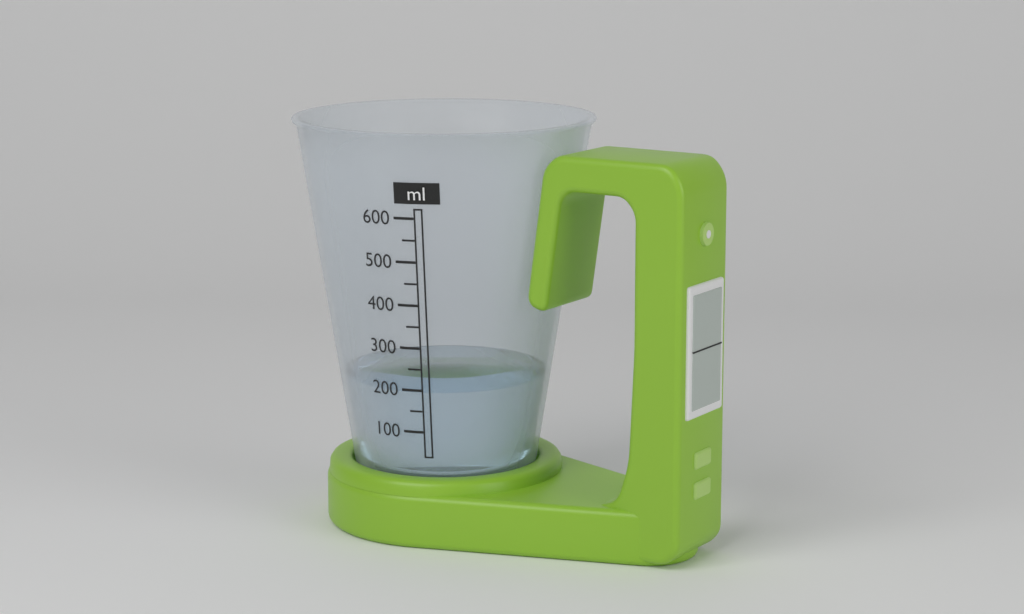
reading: 200 ml
